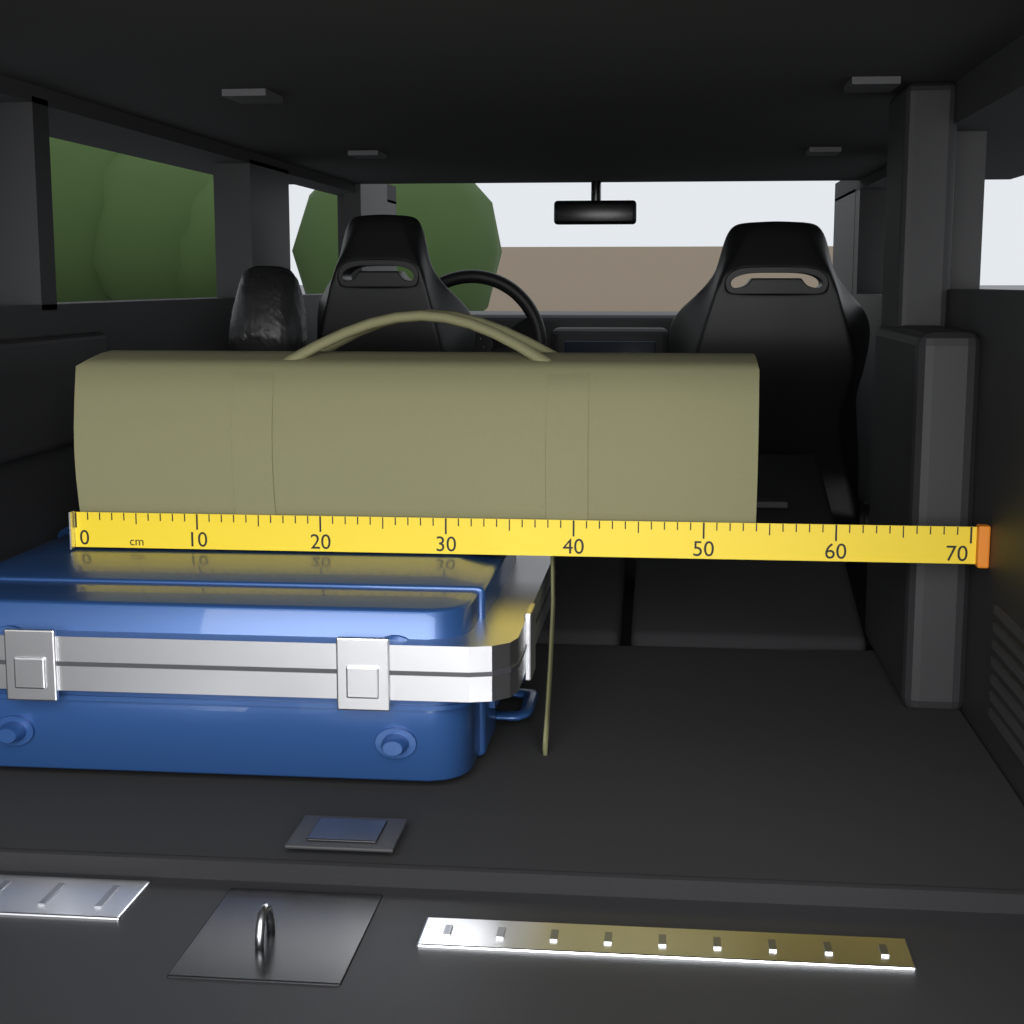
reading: 54 cm
